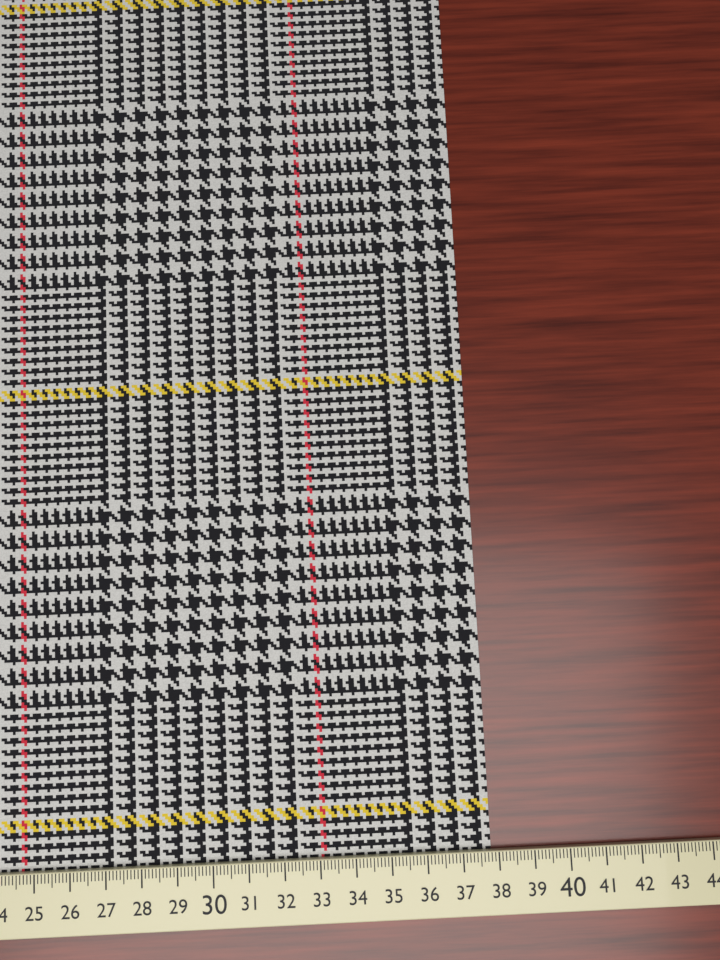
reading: 37.8 cm
